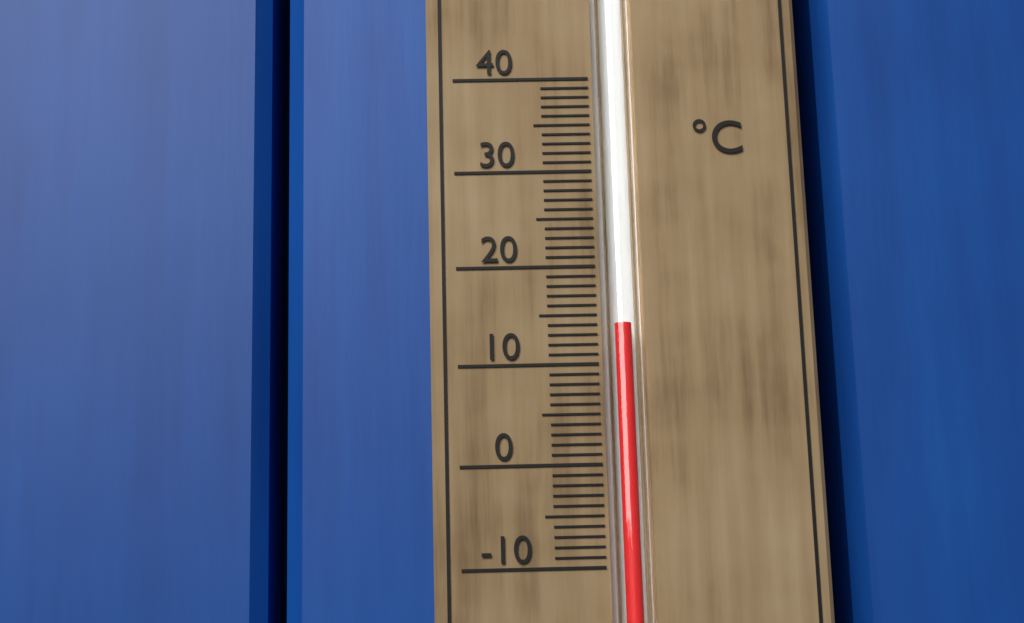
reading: 14 °C
